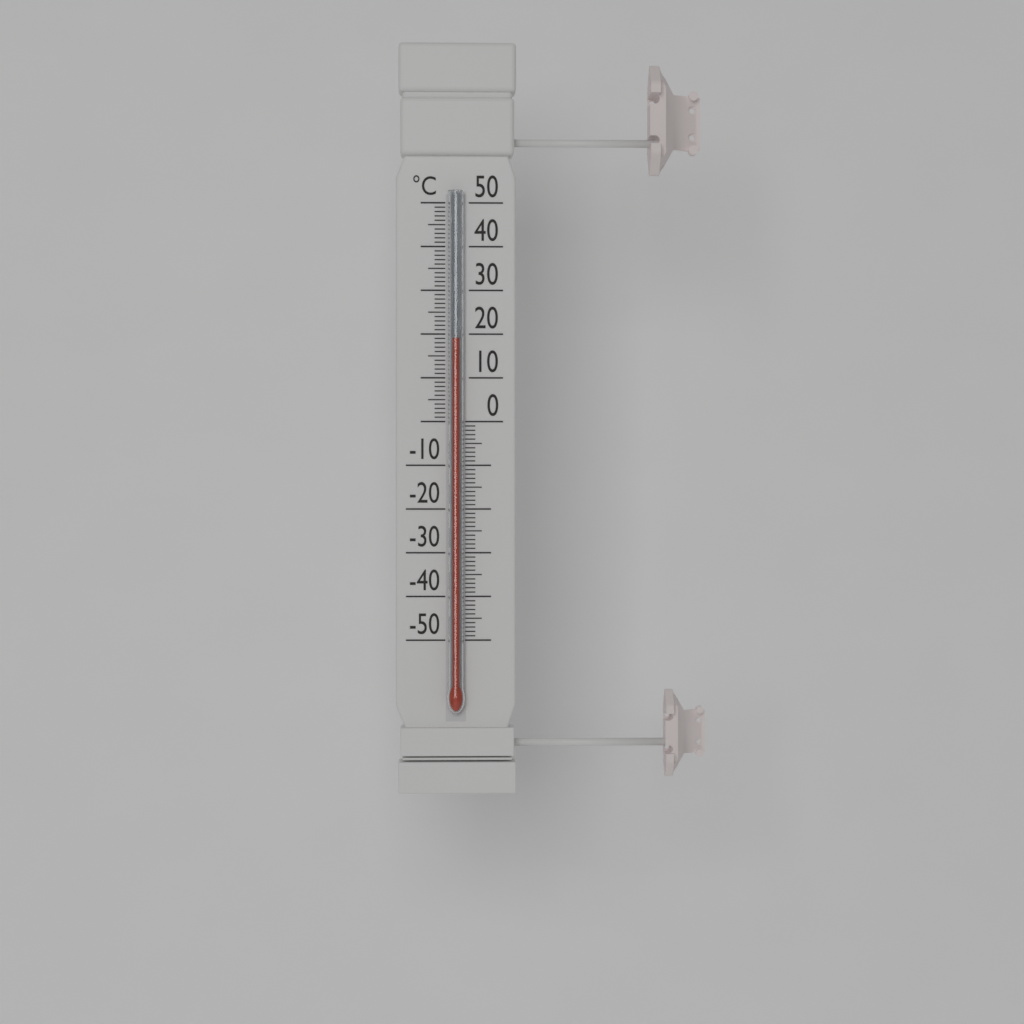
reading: 19 °C
